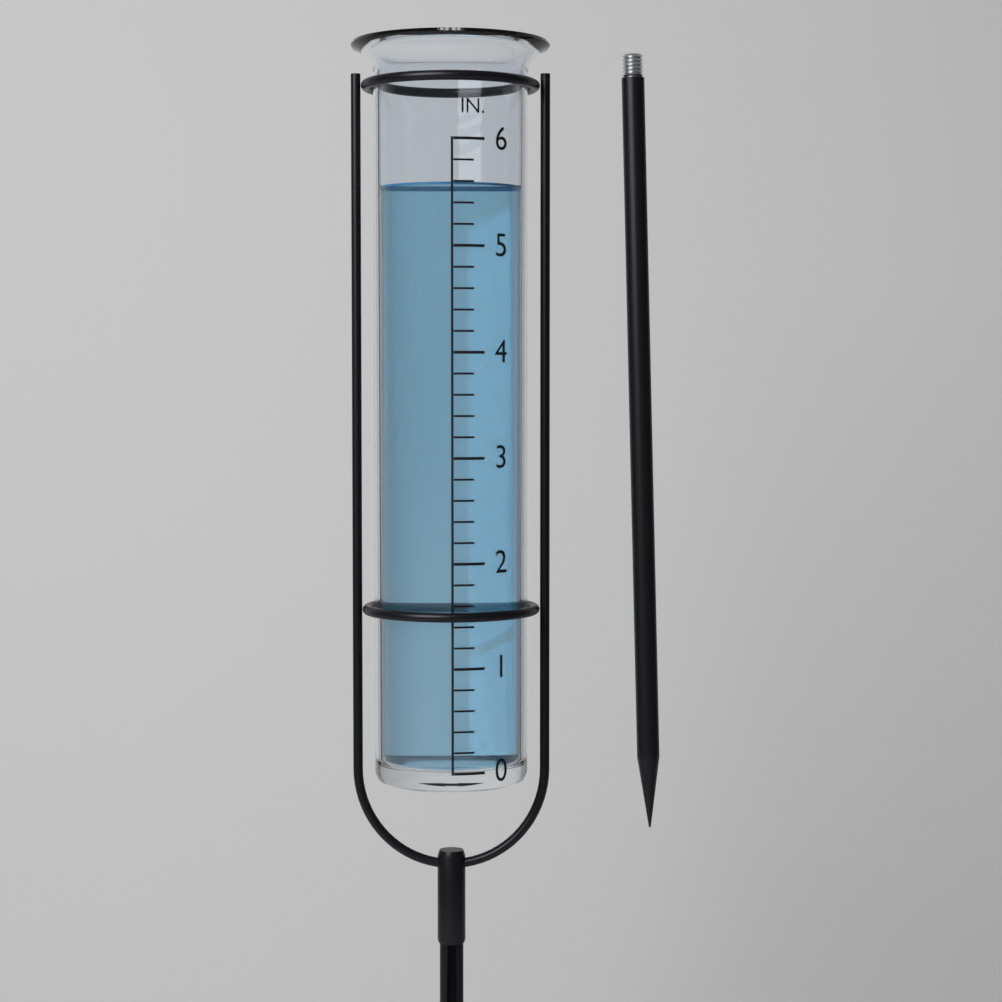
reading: 5.6 in
